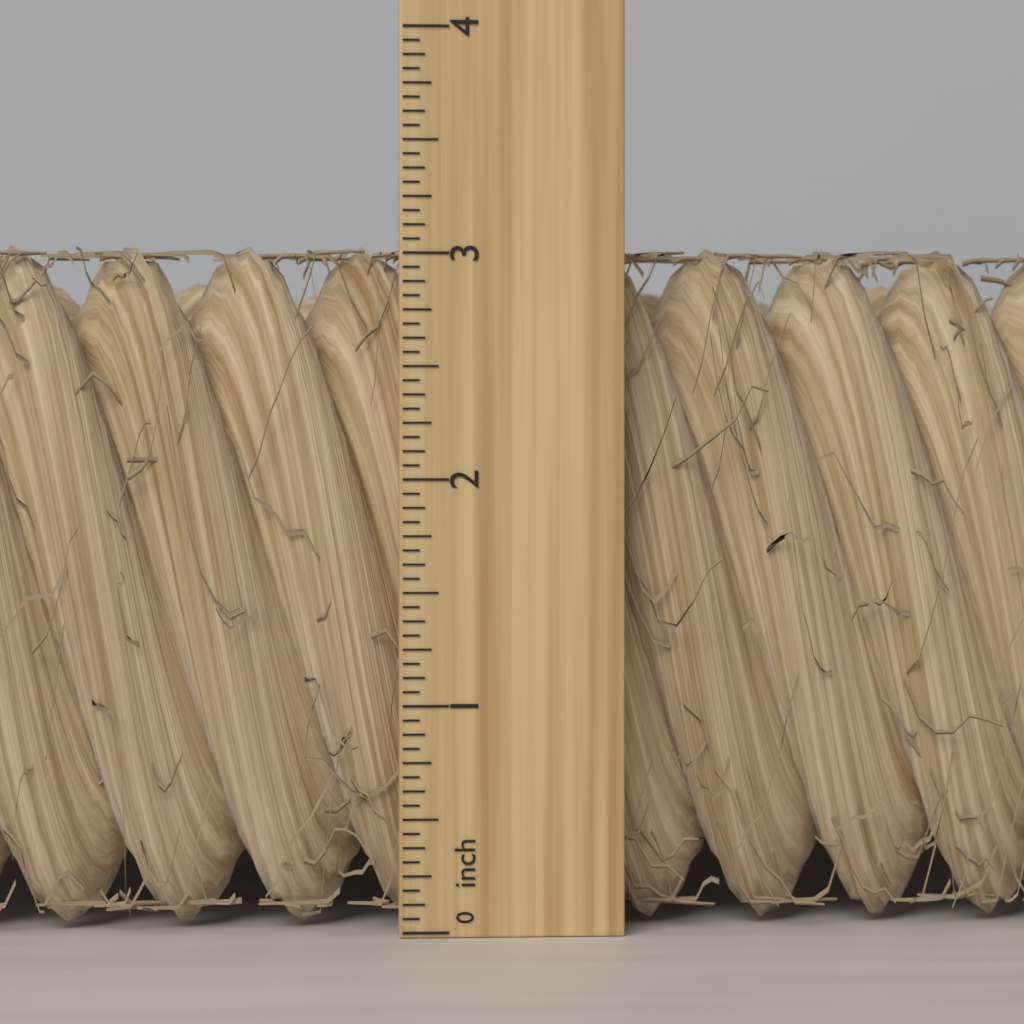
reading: 3.0625 inch
